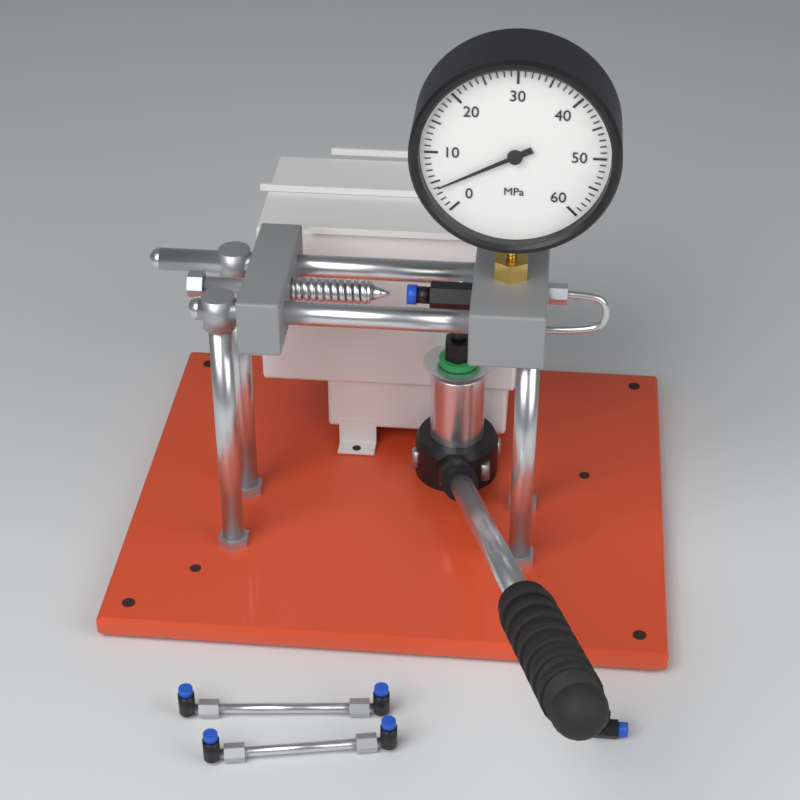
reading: 4 MPa
